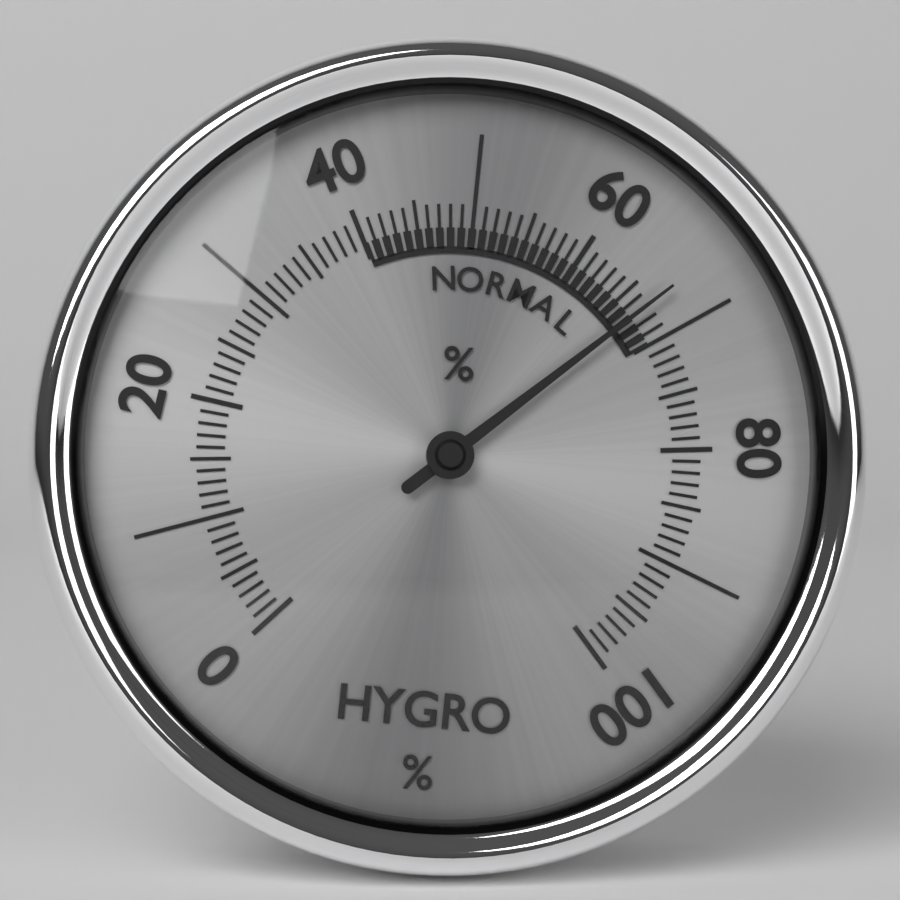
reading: 67 %
